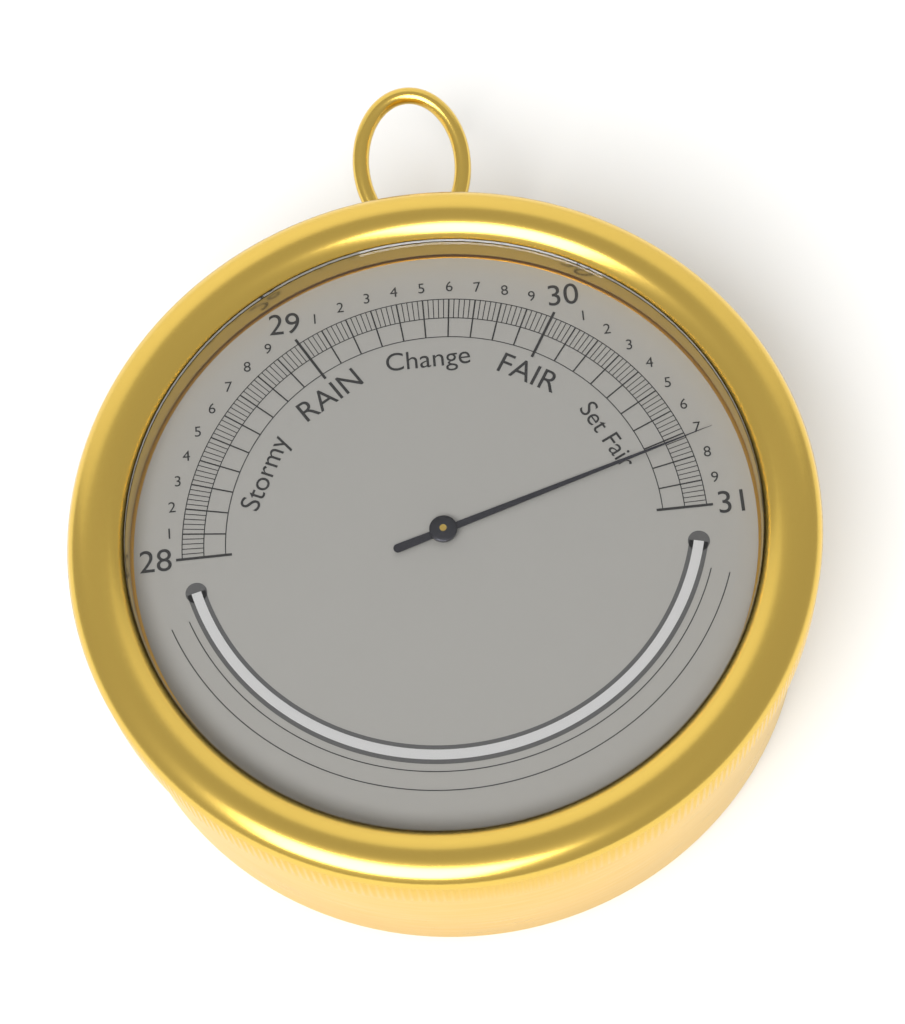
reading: 30.72 inHg
